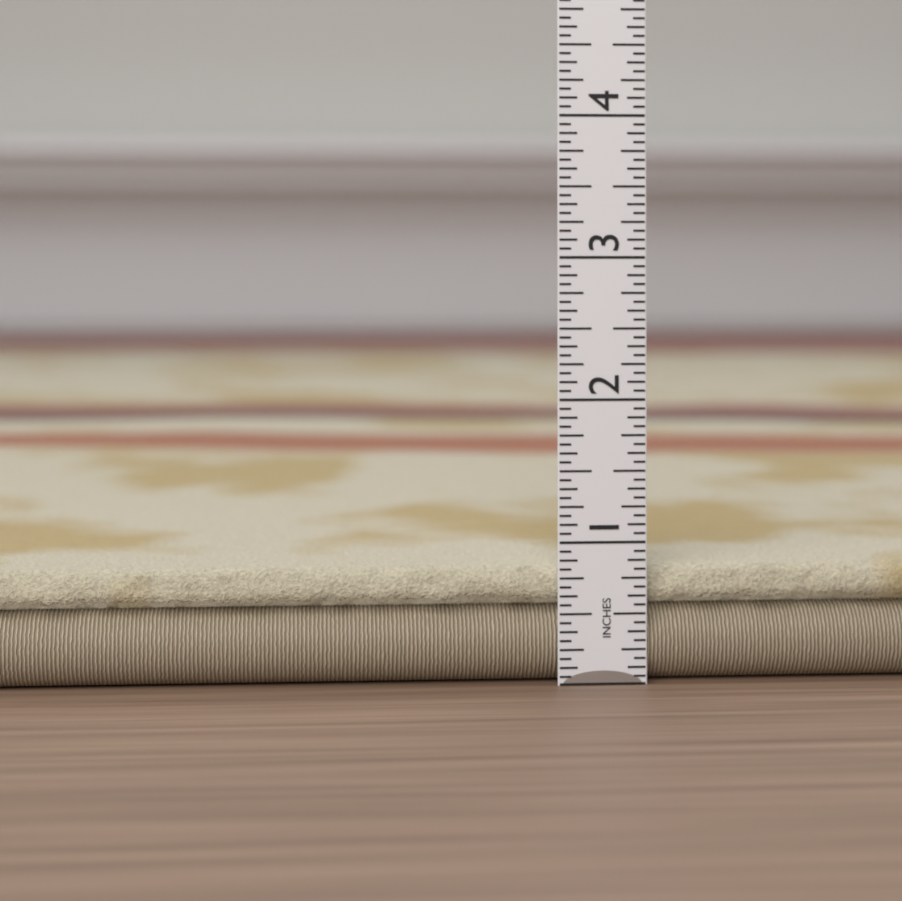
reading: 0.8125 in
